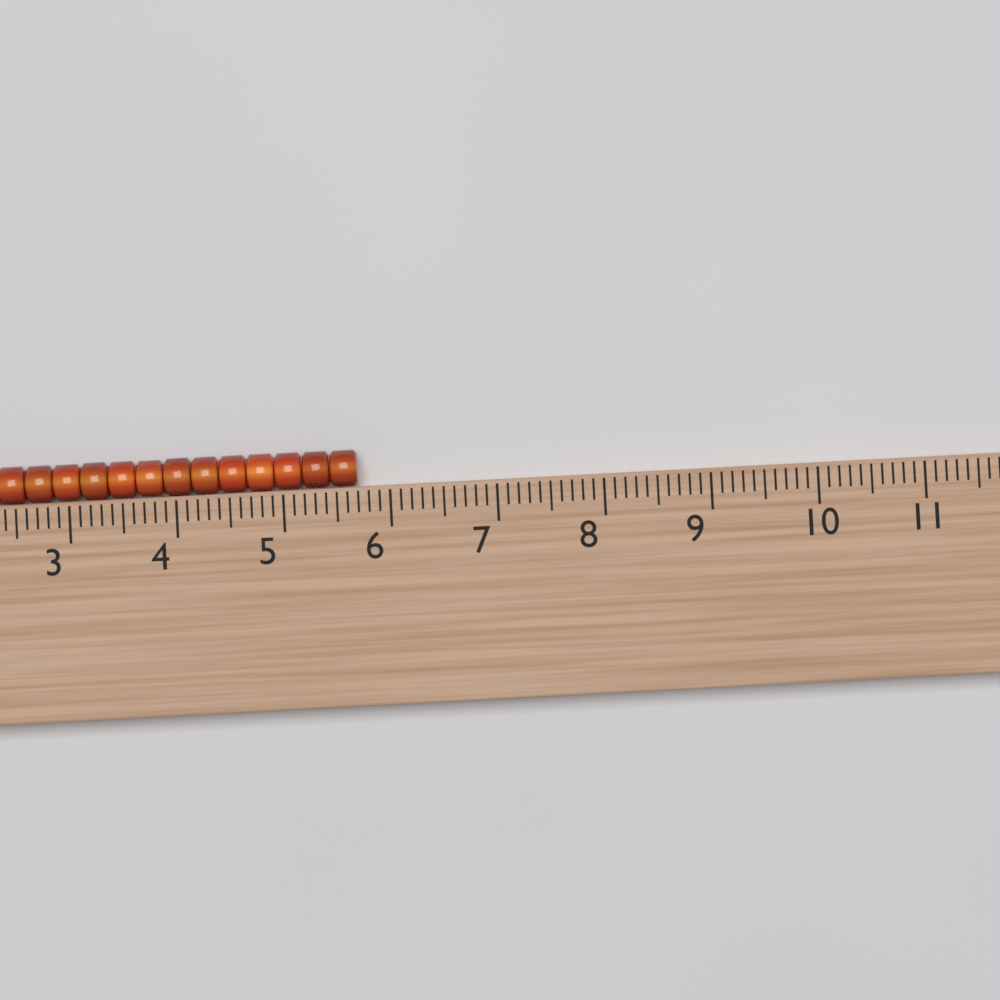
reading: 5.7 (no unit)
